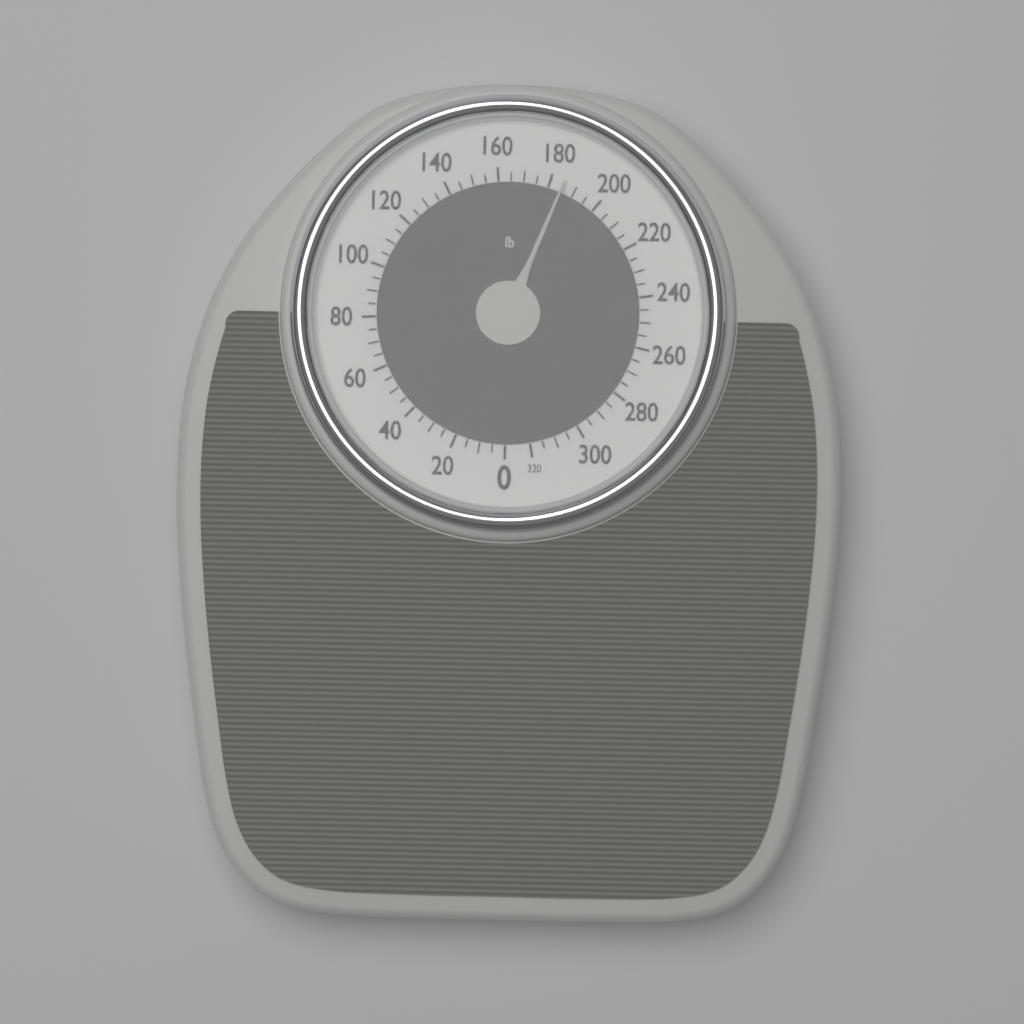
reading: 185 lb
